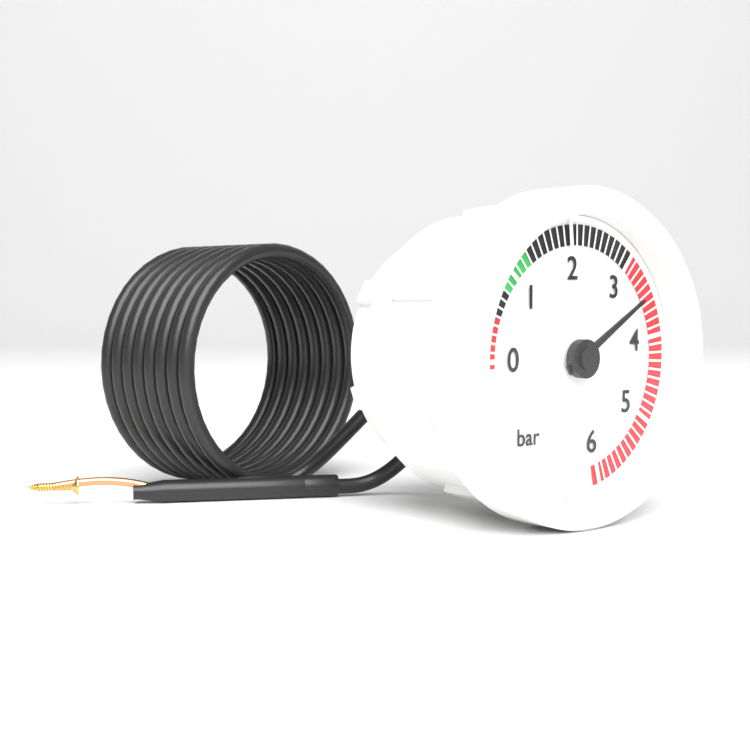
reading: 3.5 bar
